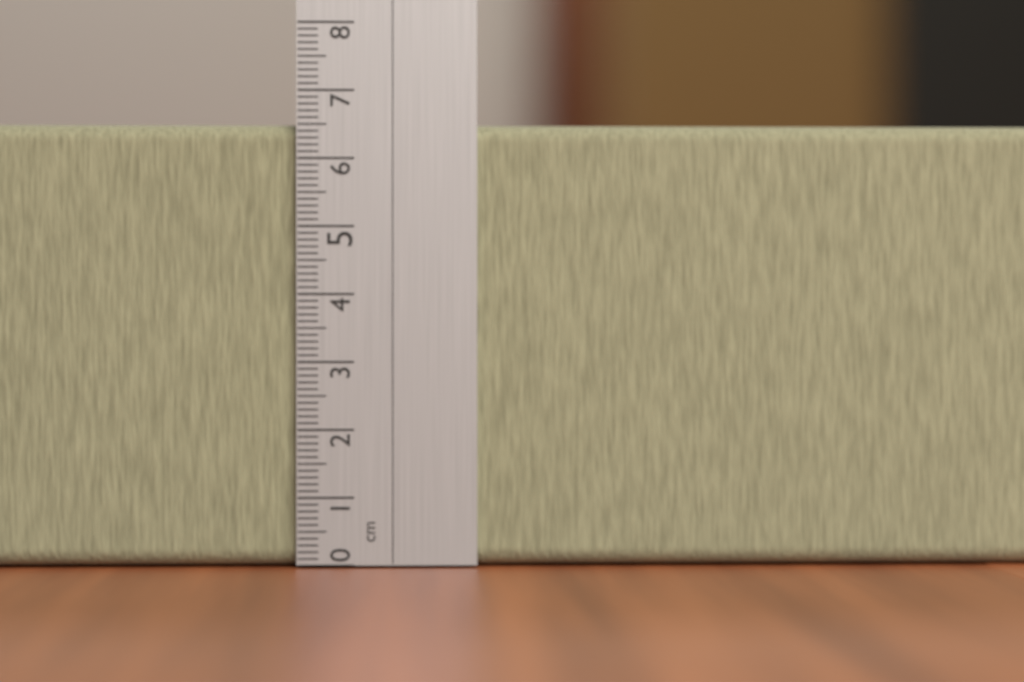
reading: 6.5 cm
